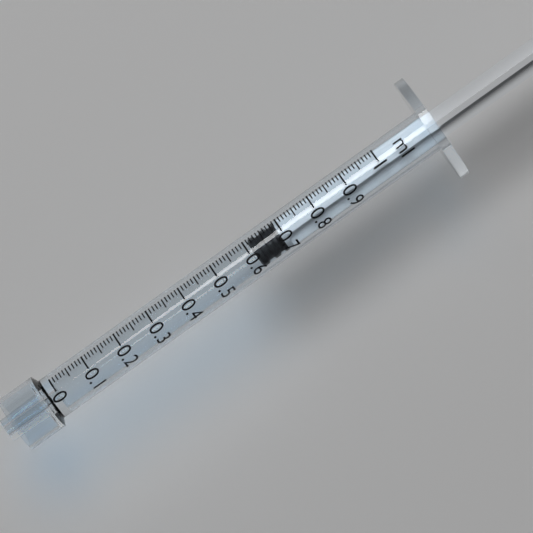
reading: 0.61 ml
